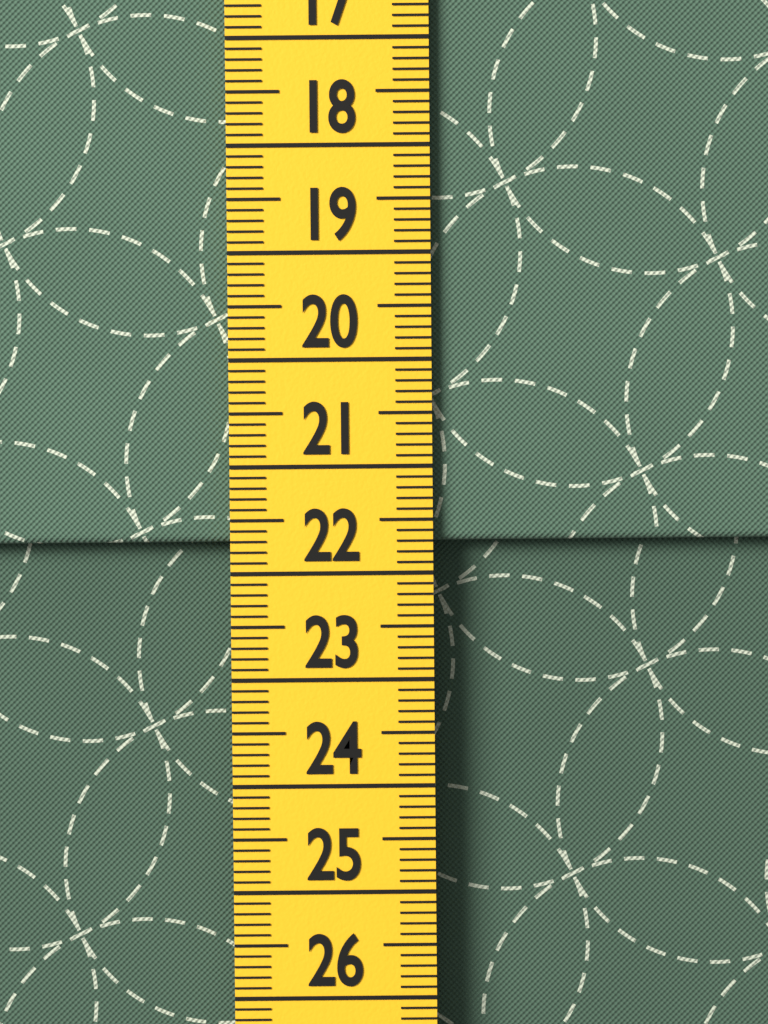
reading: 21.7 cm
